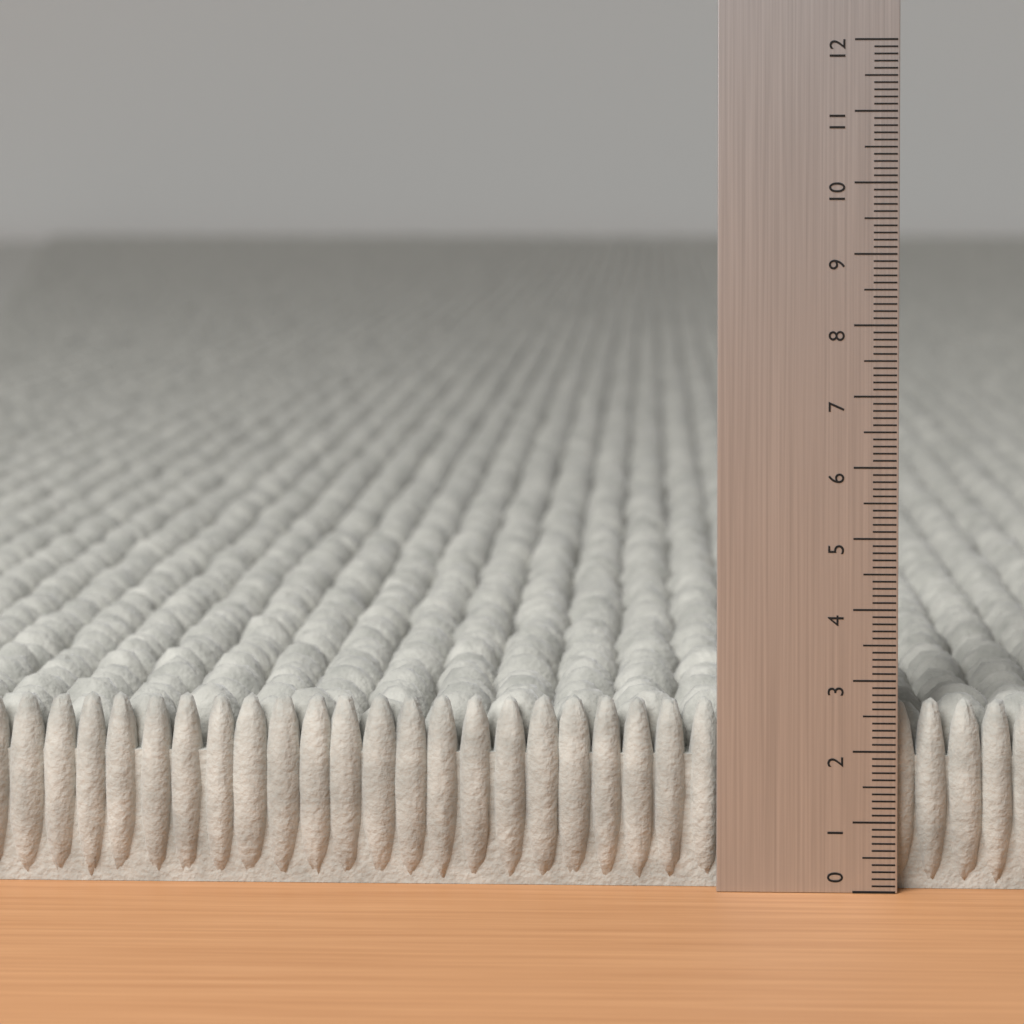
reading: 2.7 (no unit)
